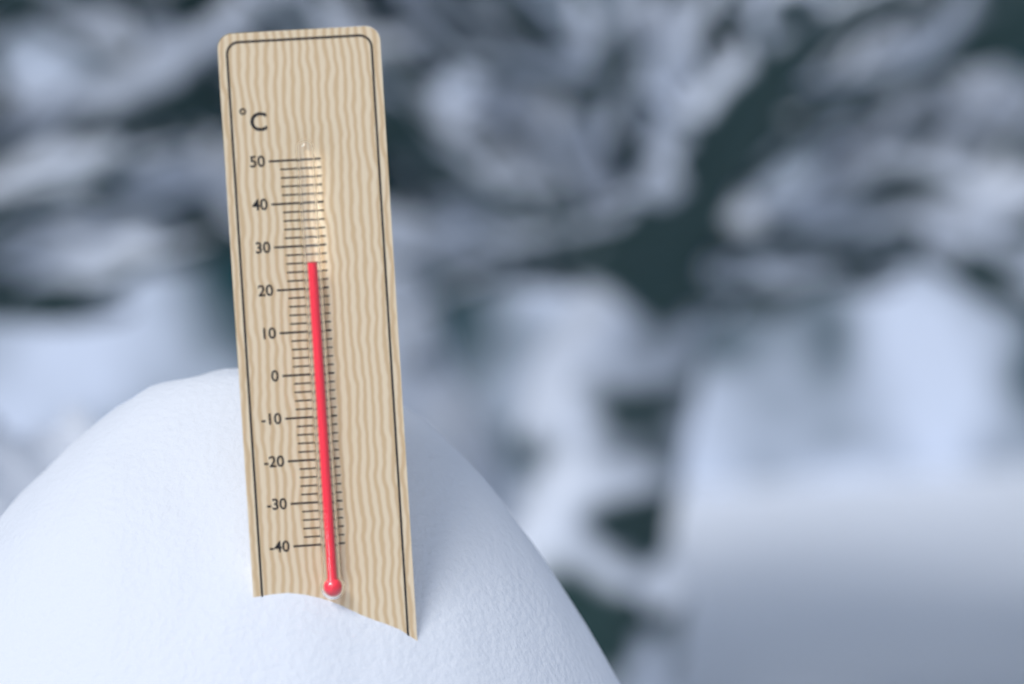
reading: 26 °C
